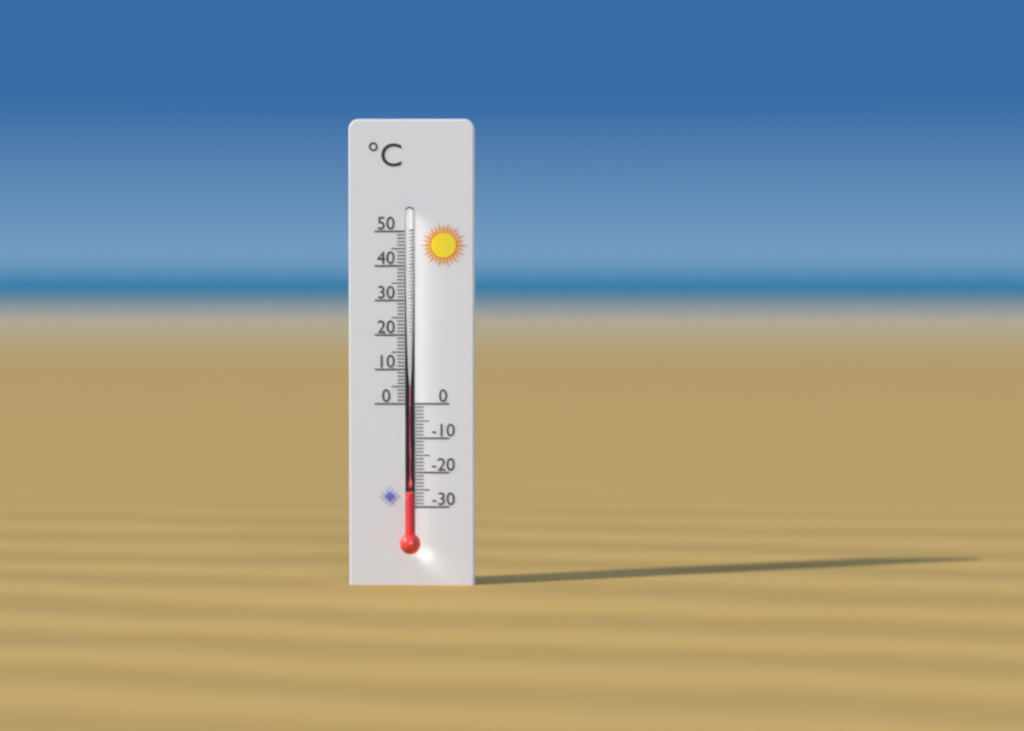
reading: -26 °C
